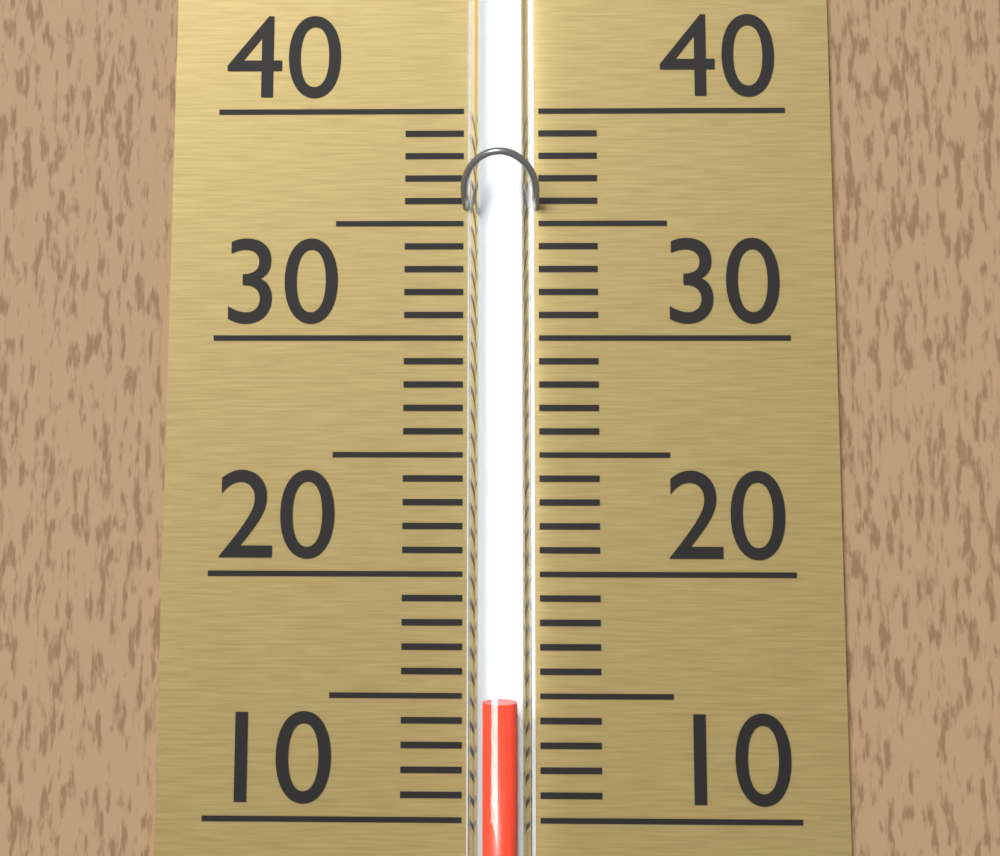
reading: 15 (no unit)
